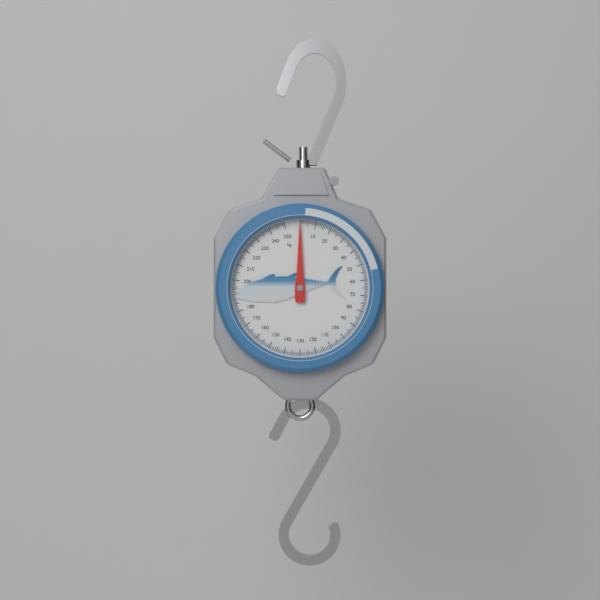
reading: 0 kg
